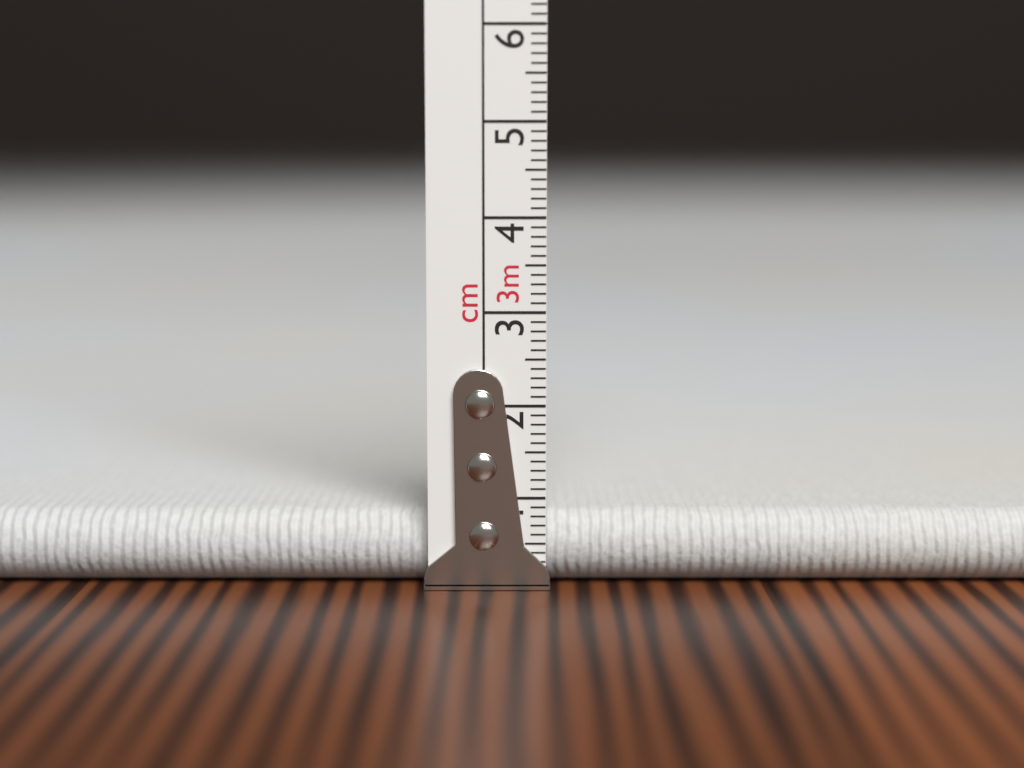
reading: 0.8 cm
